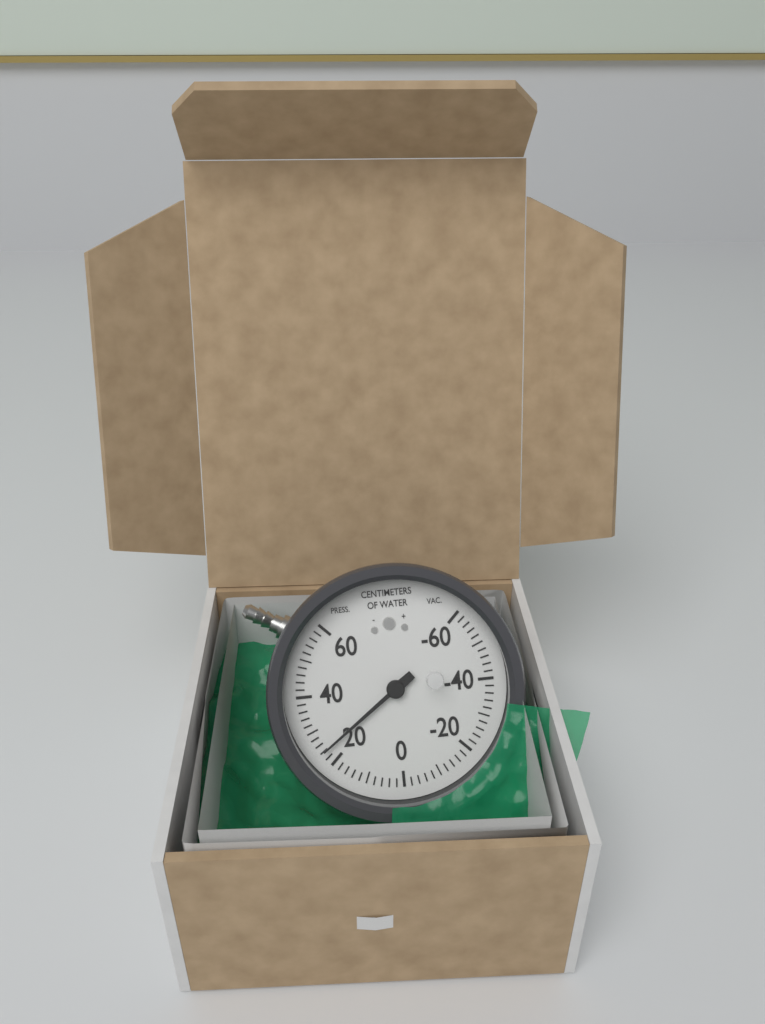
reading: 24 cmH2O
